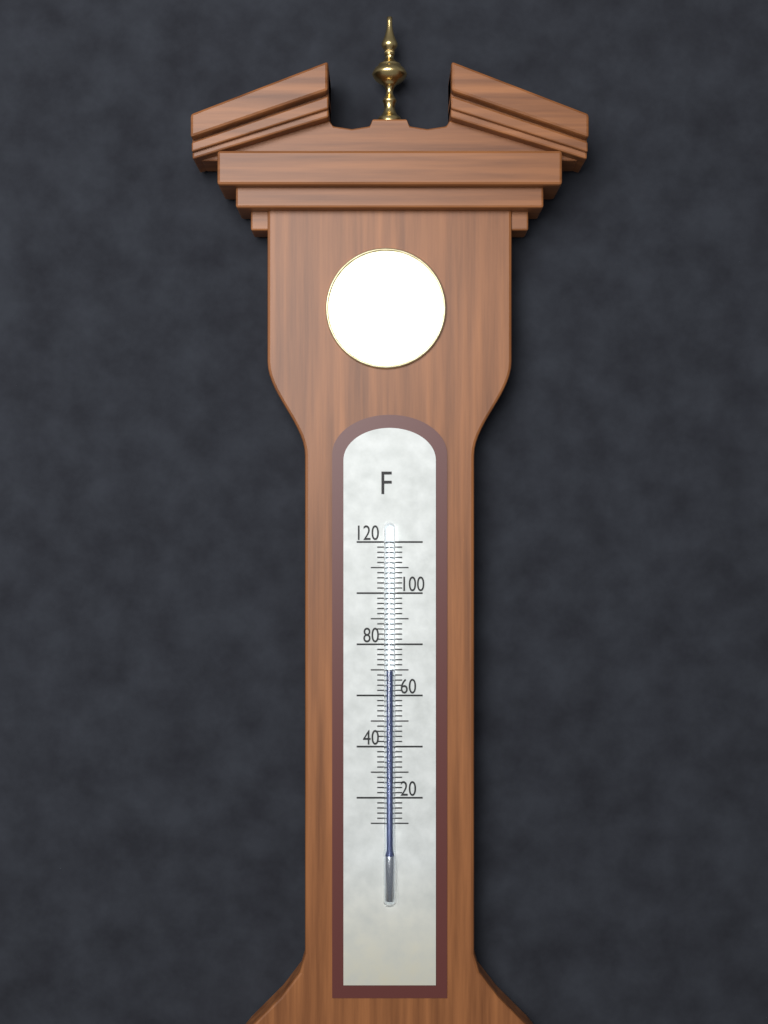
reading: 70 °F
